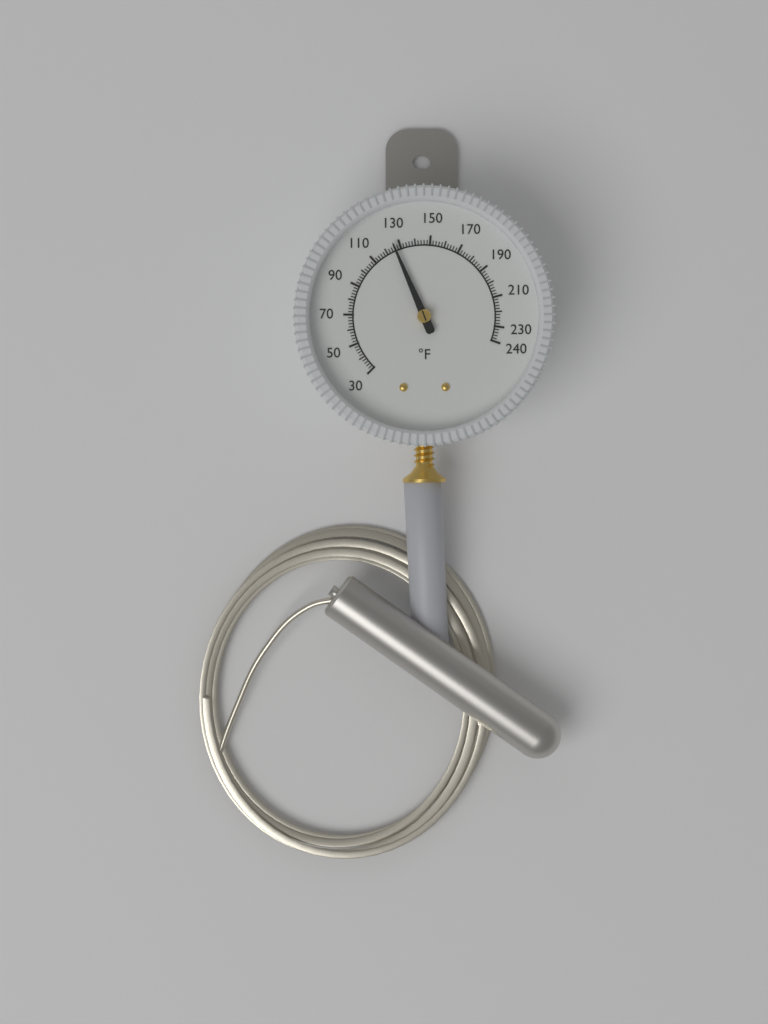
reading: 126 °F
